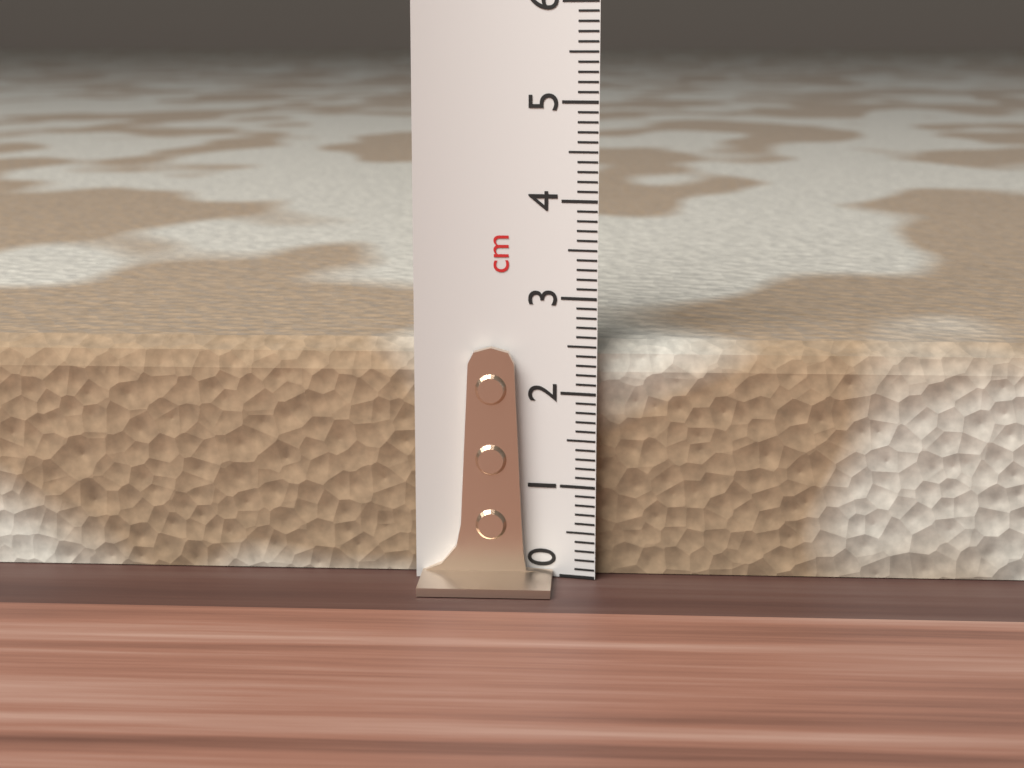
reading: 2.5 cm
